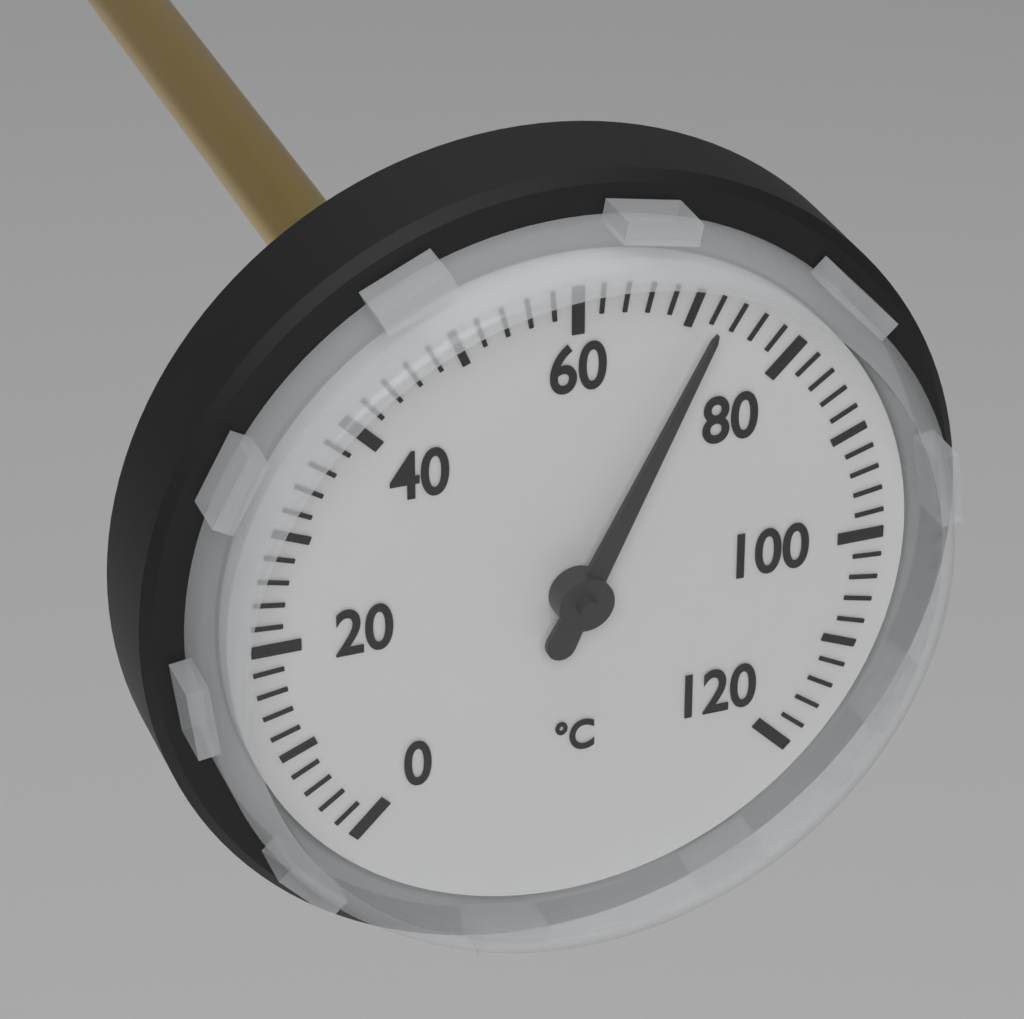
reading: 72 °C
